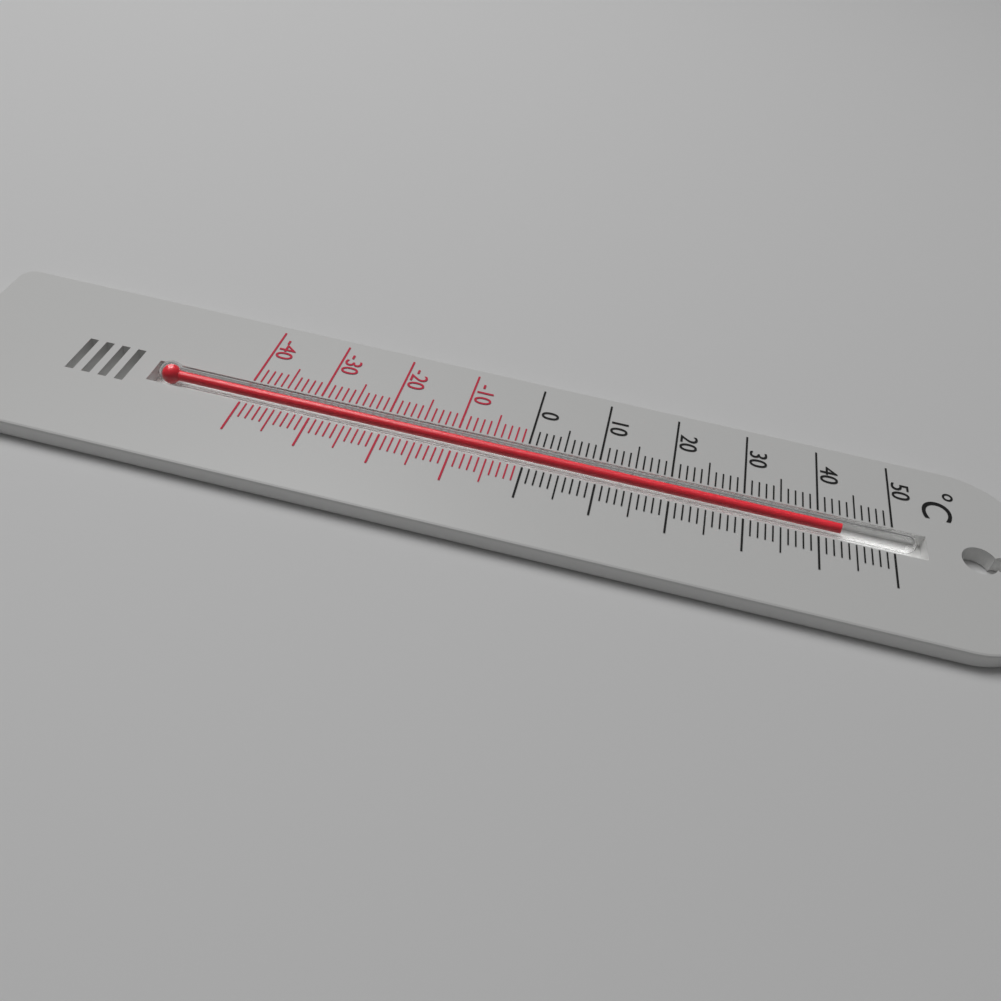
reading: 43 °C
